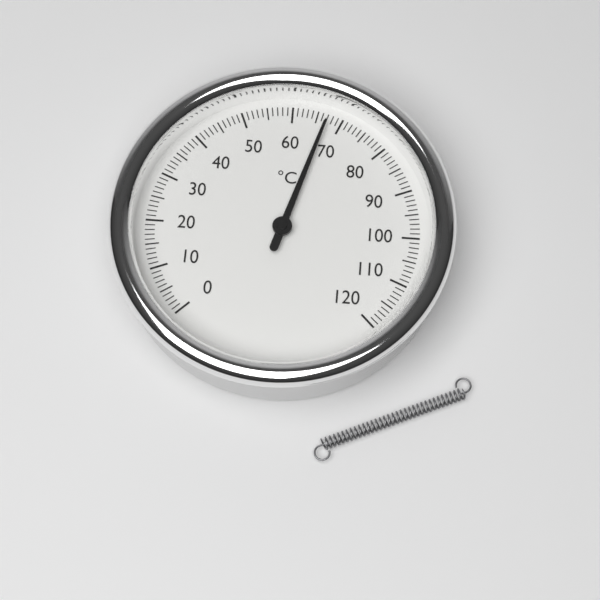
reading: 67 °C
